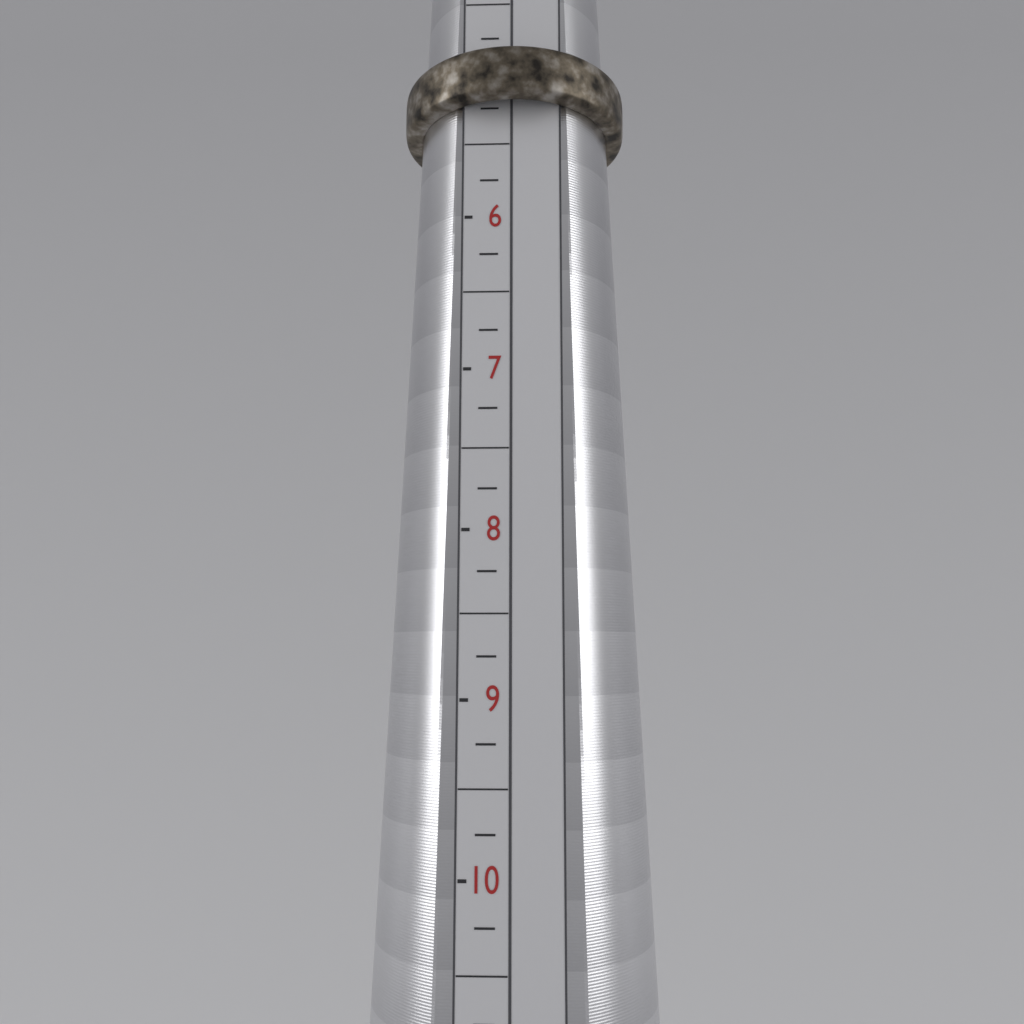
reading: 5.25 (no unit)
